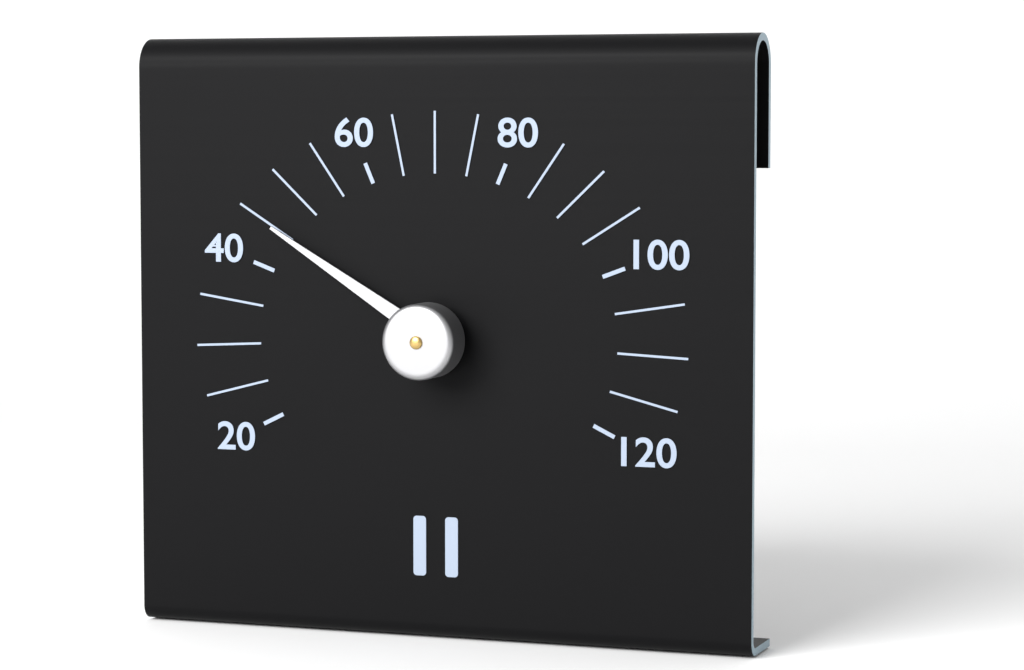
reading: 45 (no unit)
